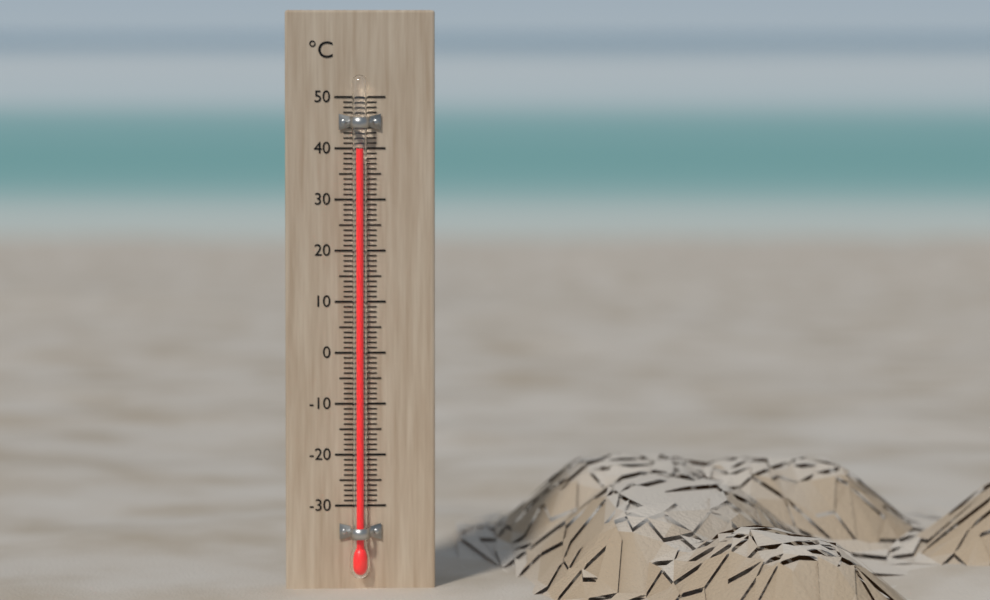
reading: 40 °C
